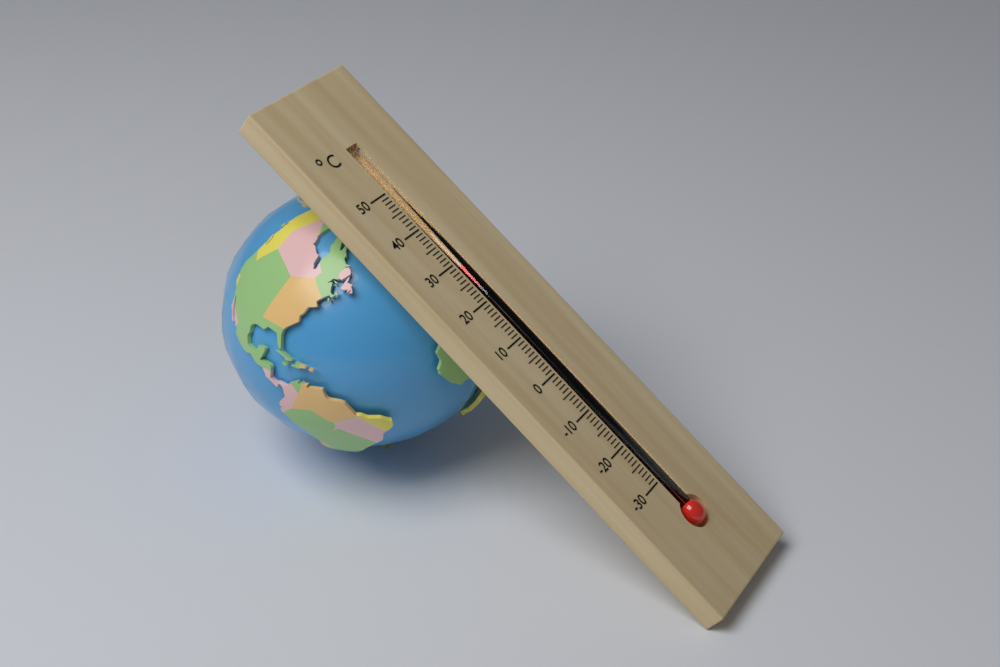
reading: 29 °C
